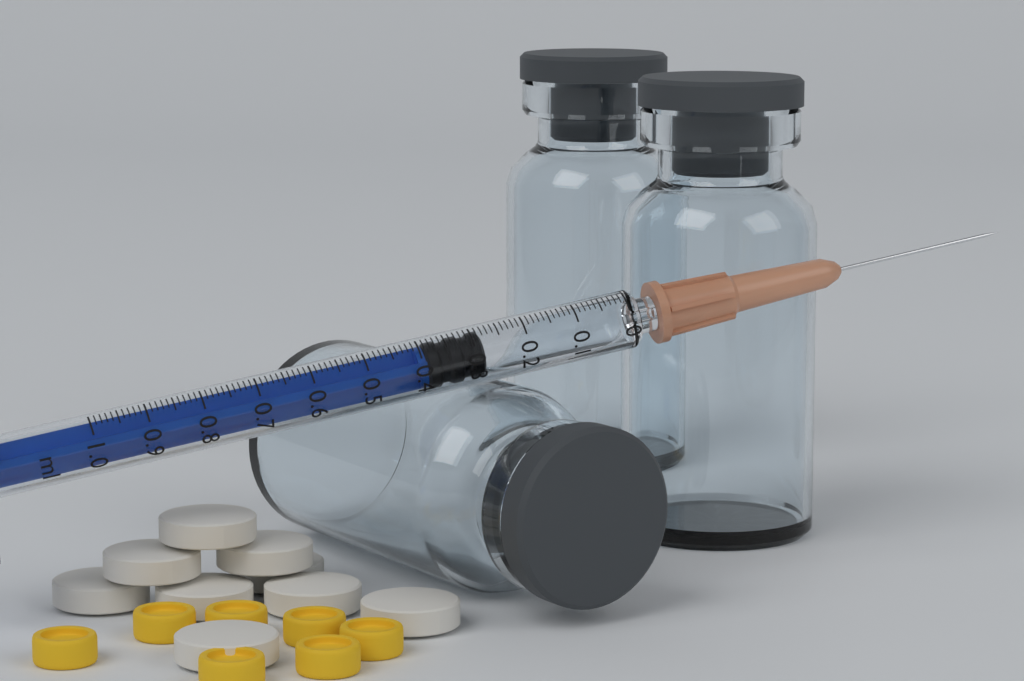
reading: 0.28 ml
